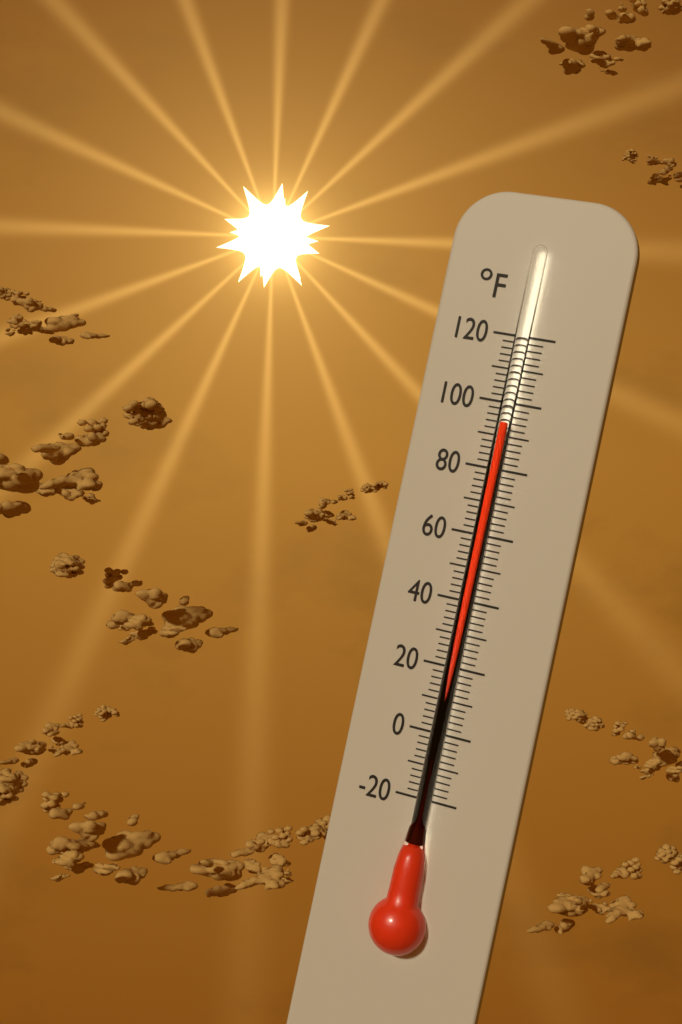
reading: 94 °F
